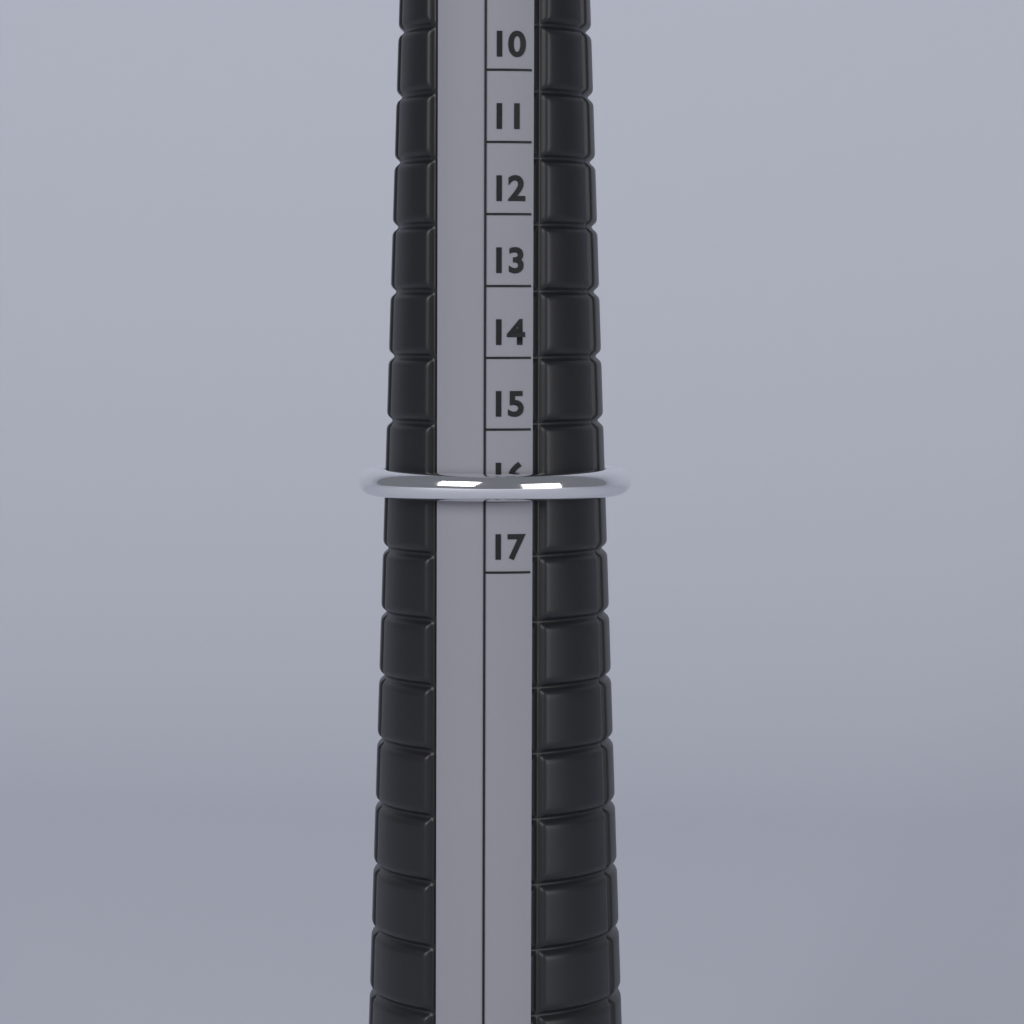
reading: 16 (no unit)
